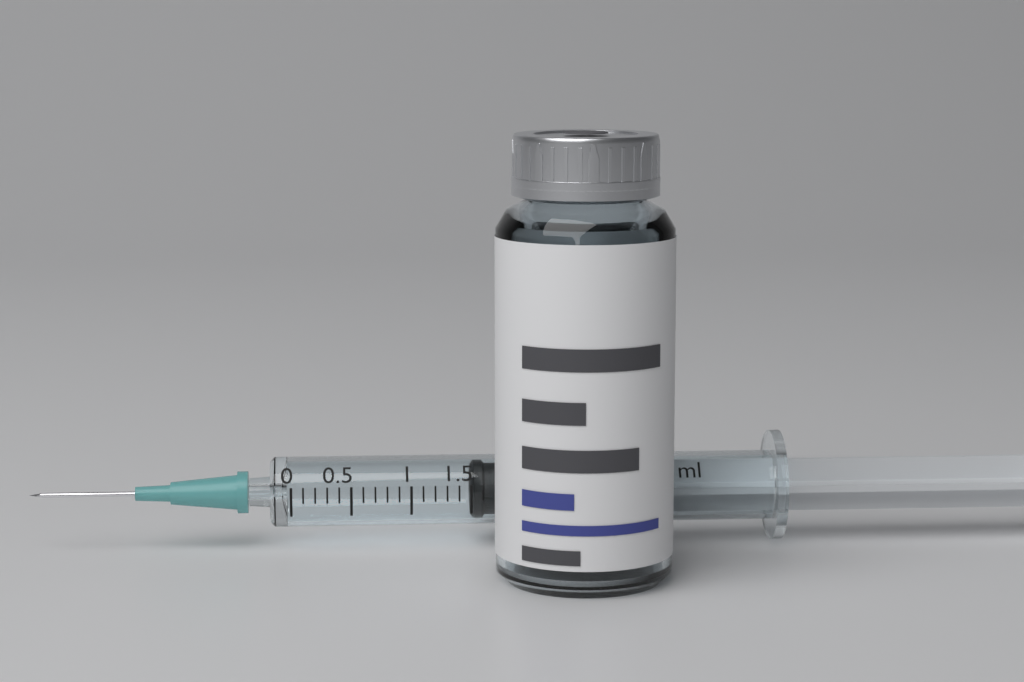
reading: 1.5 ml
